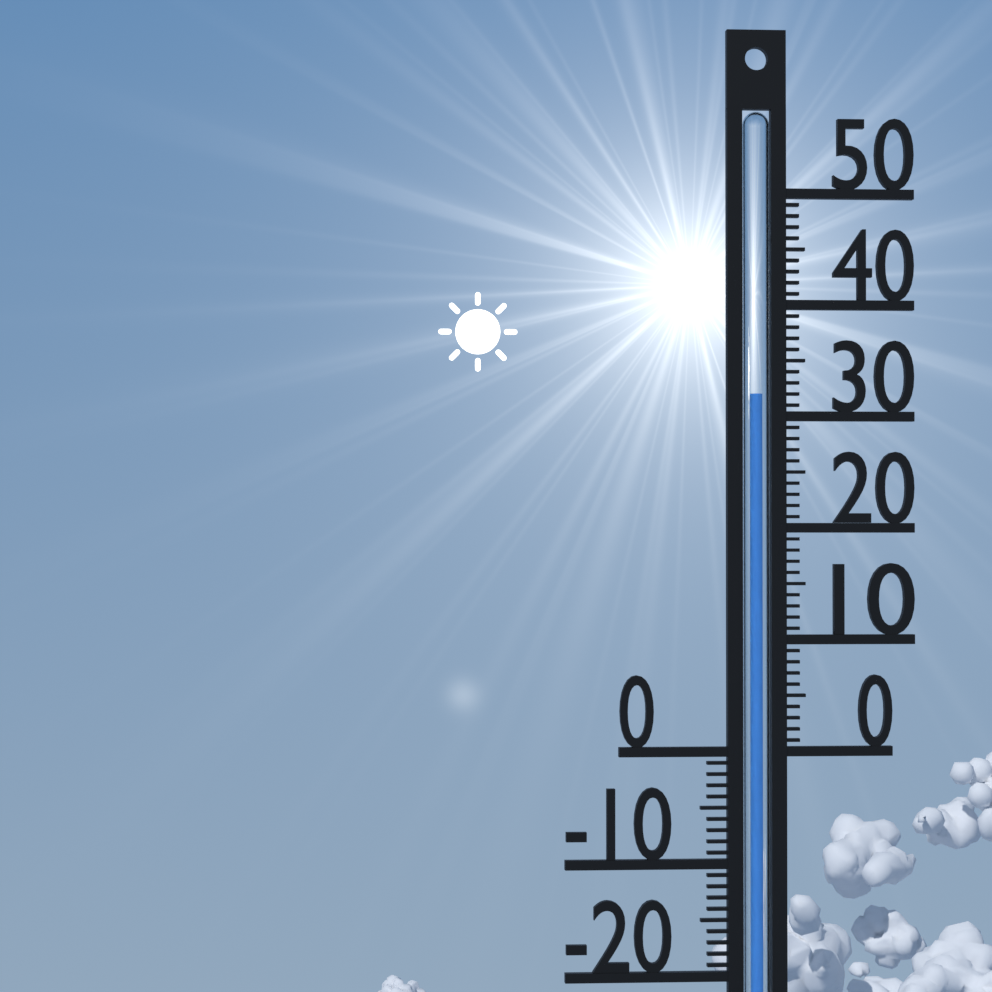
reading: 32 °C
